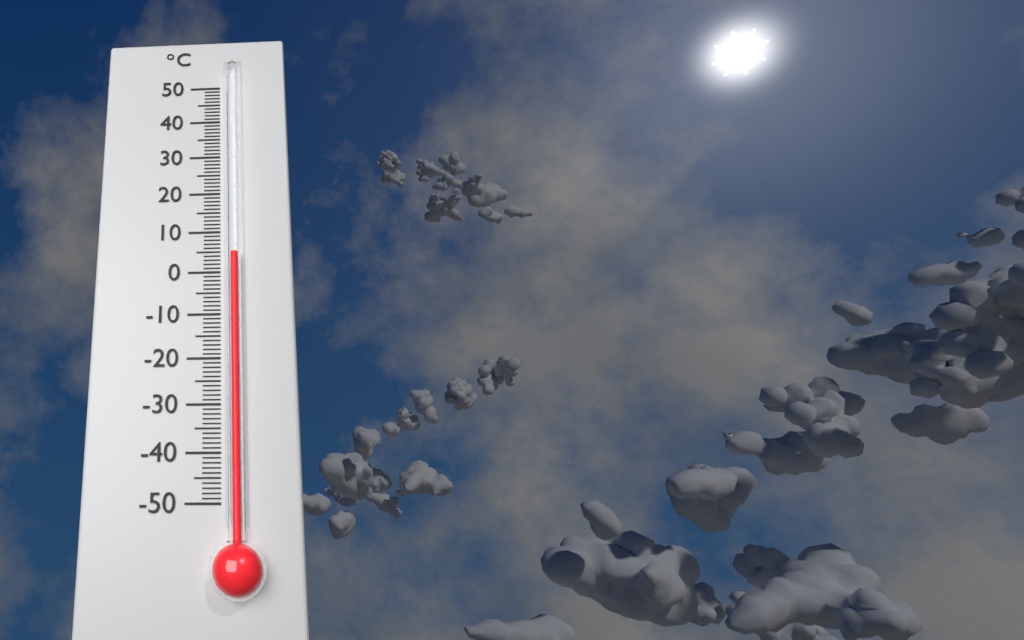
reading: 4 °C
